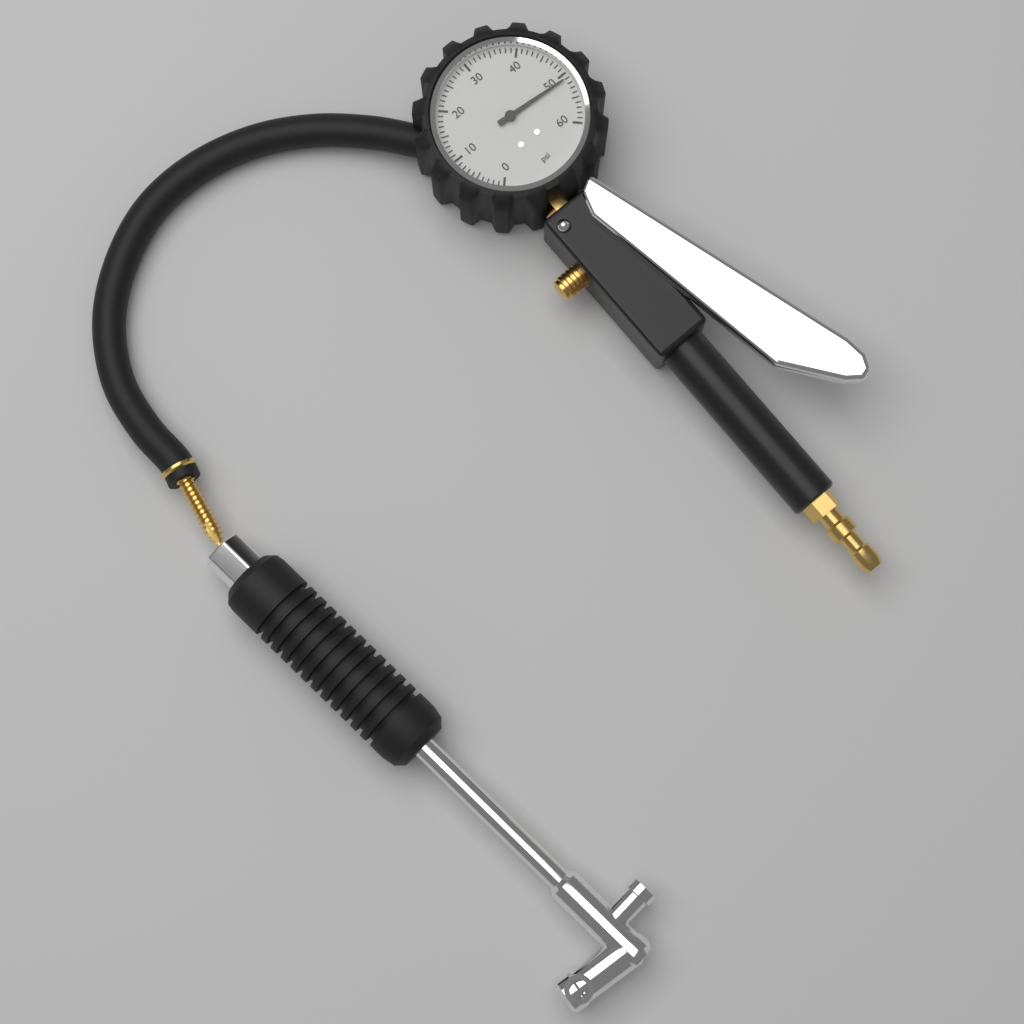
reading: 51 psi
